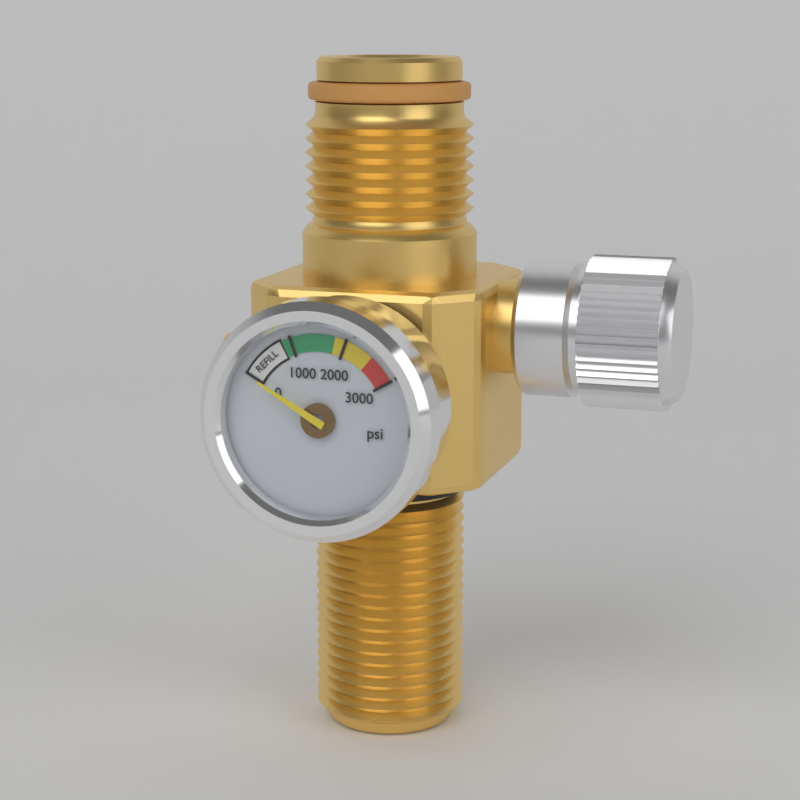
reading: 0 psi
